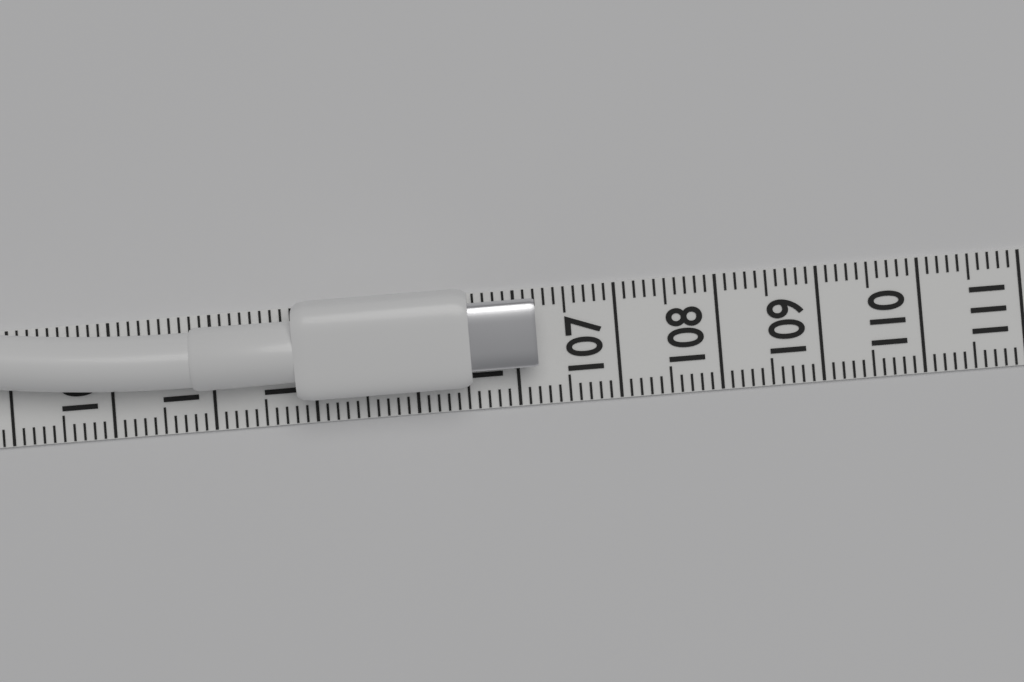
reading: 106.2 (no unit)
